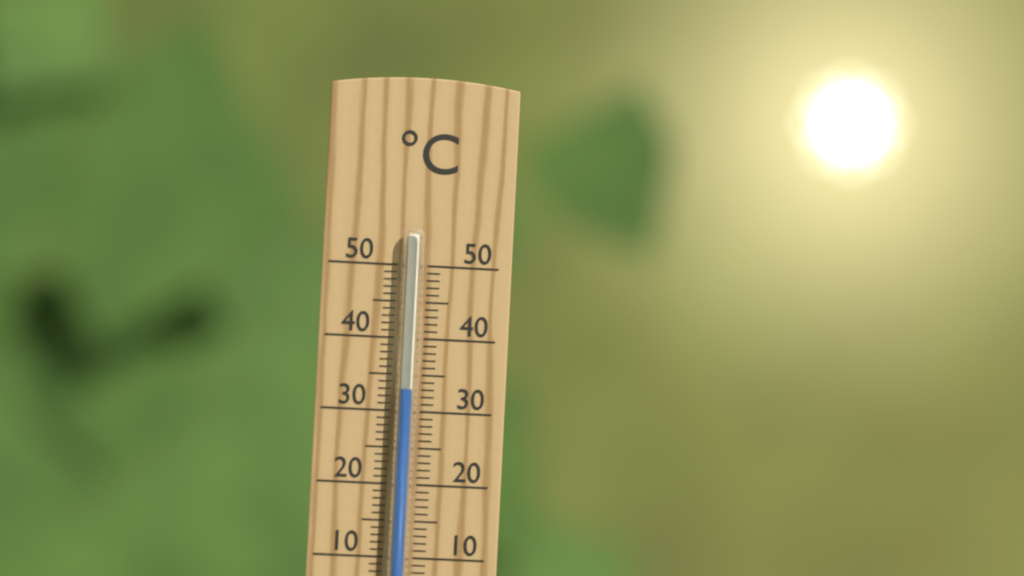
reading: 33 °C
